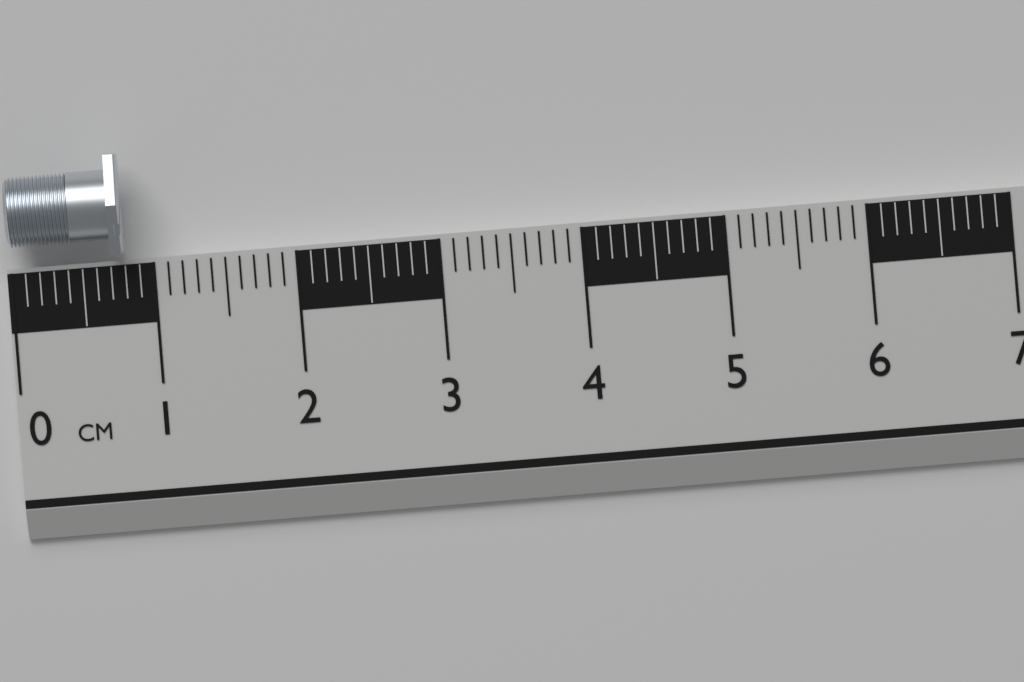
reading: 0.8 cm
